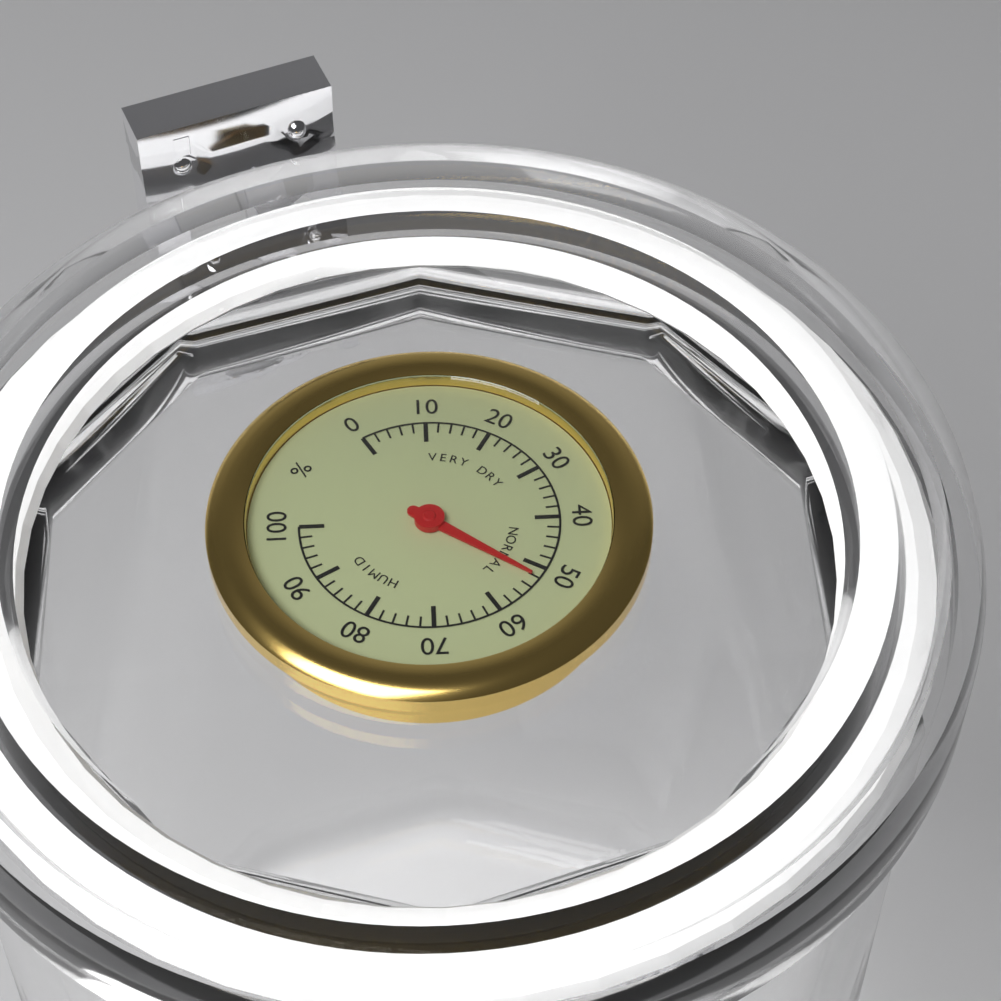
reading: 52 %
